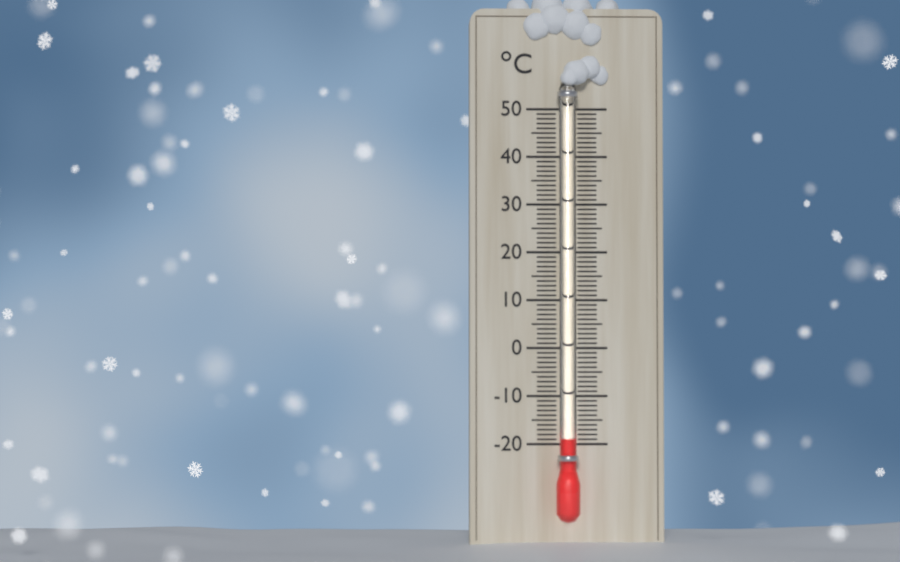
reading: -19 °C
